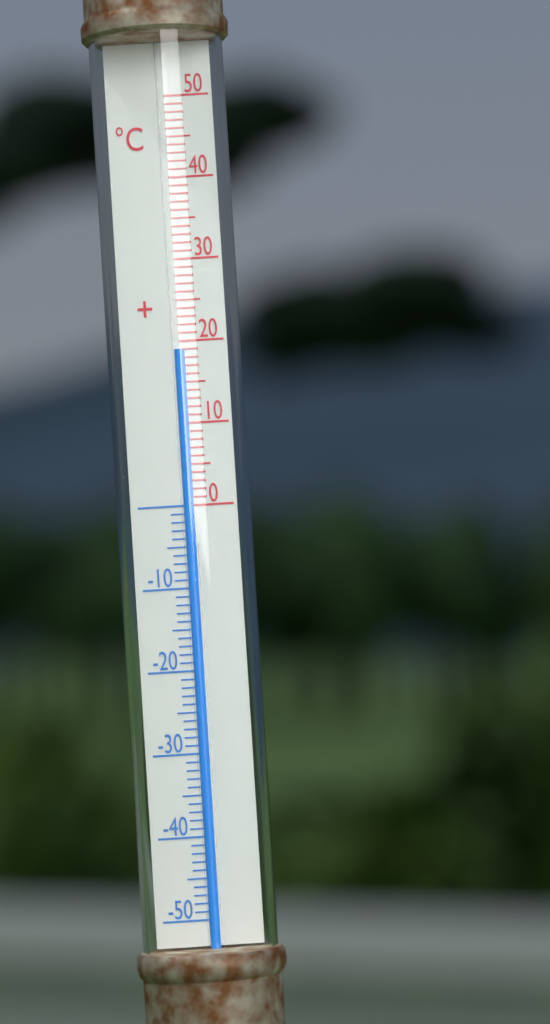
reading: 19 °C
